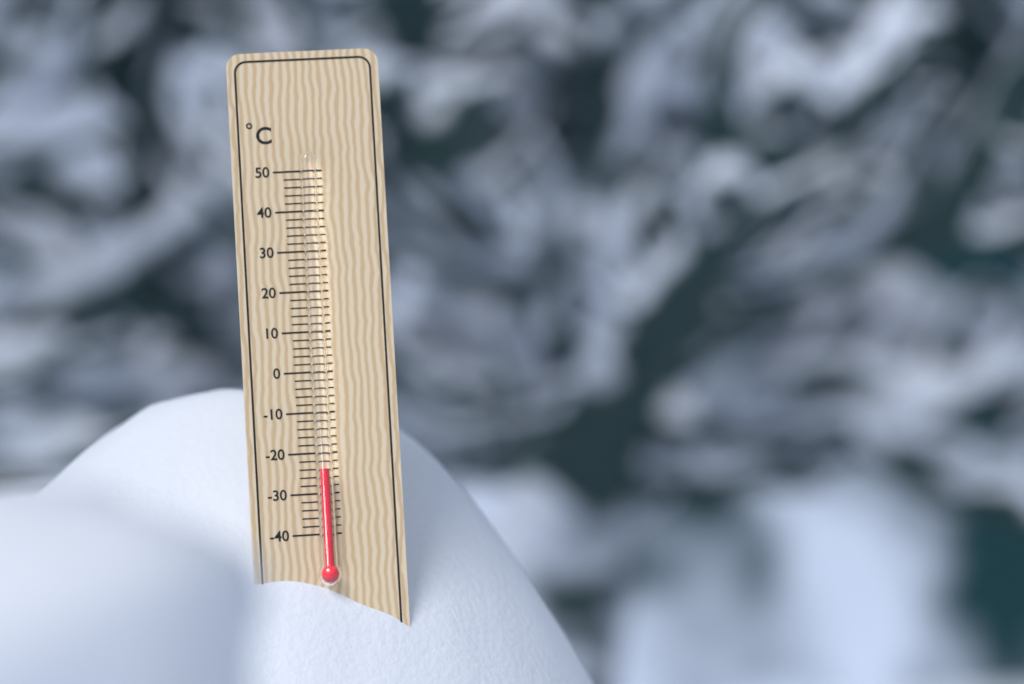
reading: -24 °C
